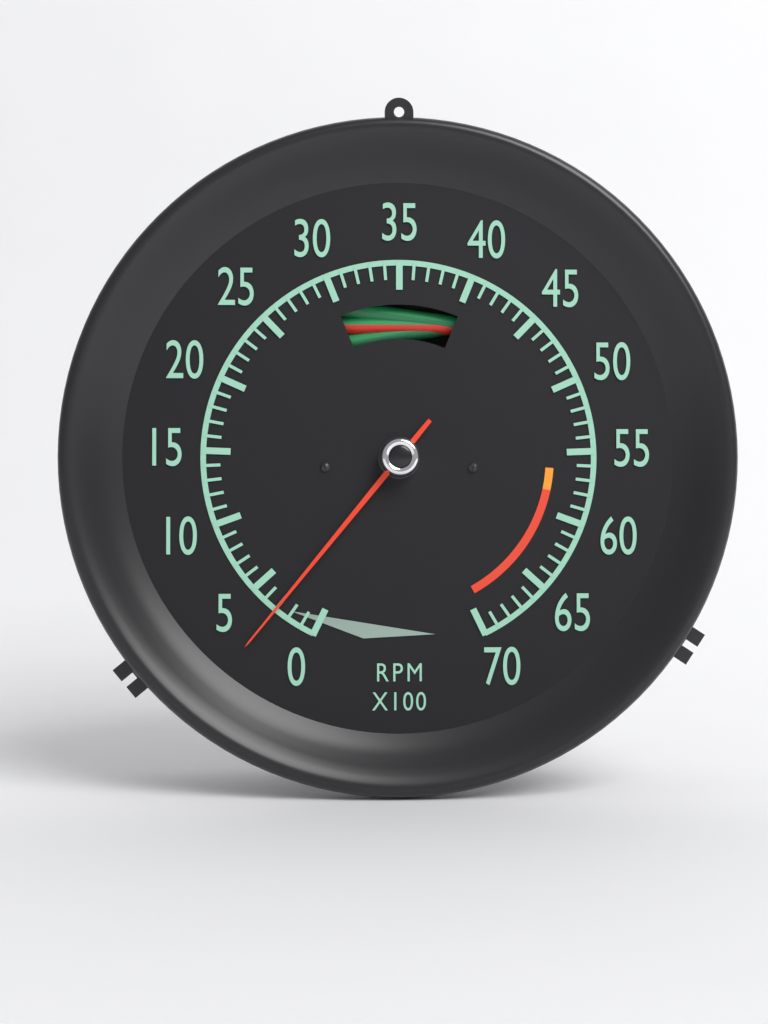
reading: 3 RPM x100
